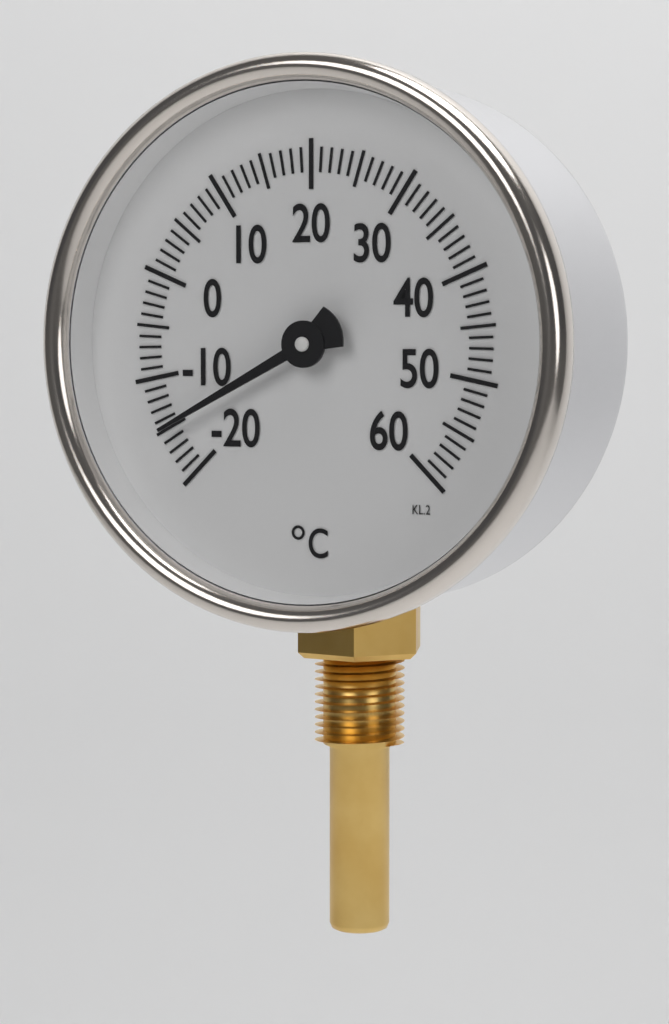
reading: -15 °C
